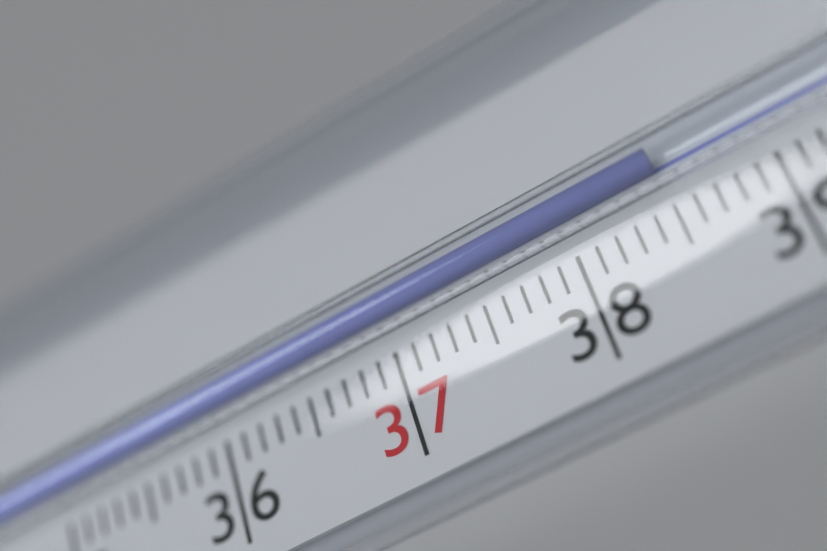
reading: 38.5 °C
